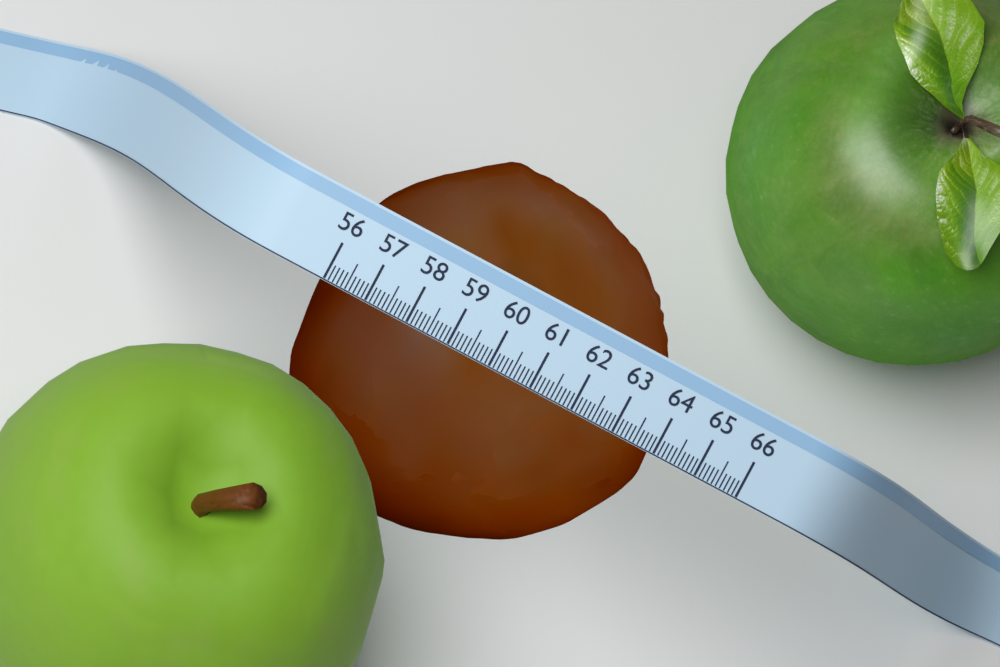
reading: 64.1 (no unit)
